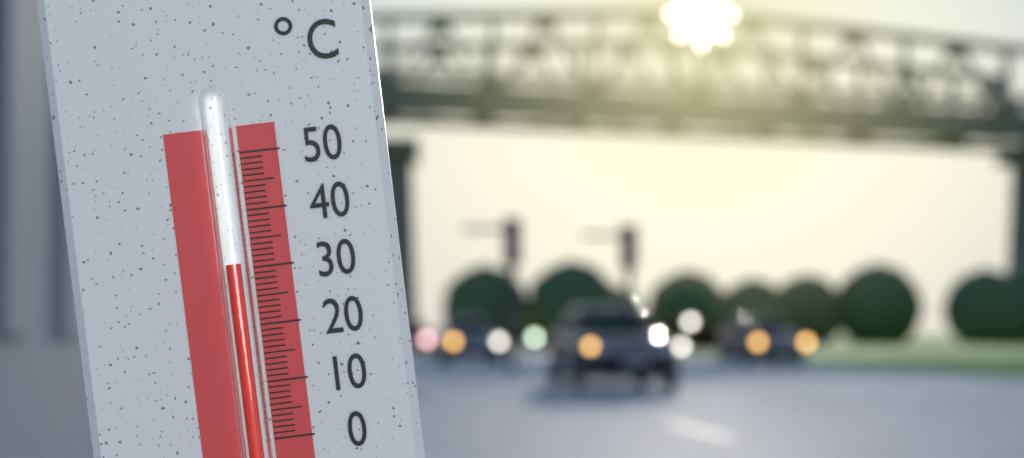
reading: 31 °C
